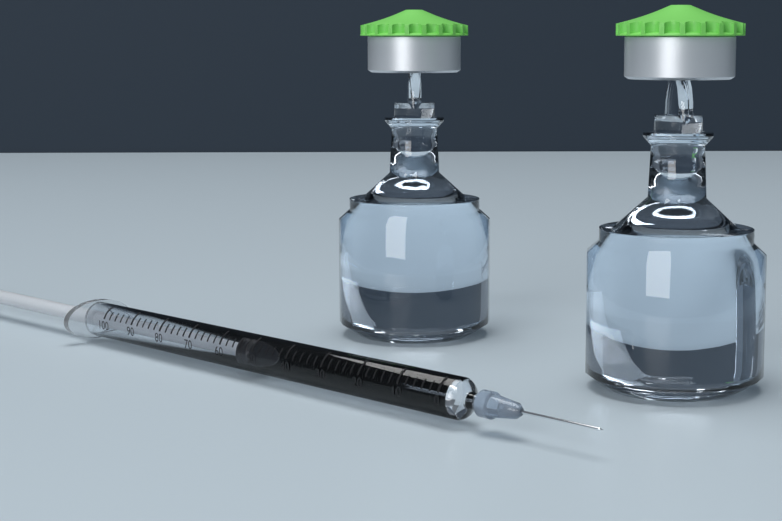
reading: 52 (no unit)
